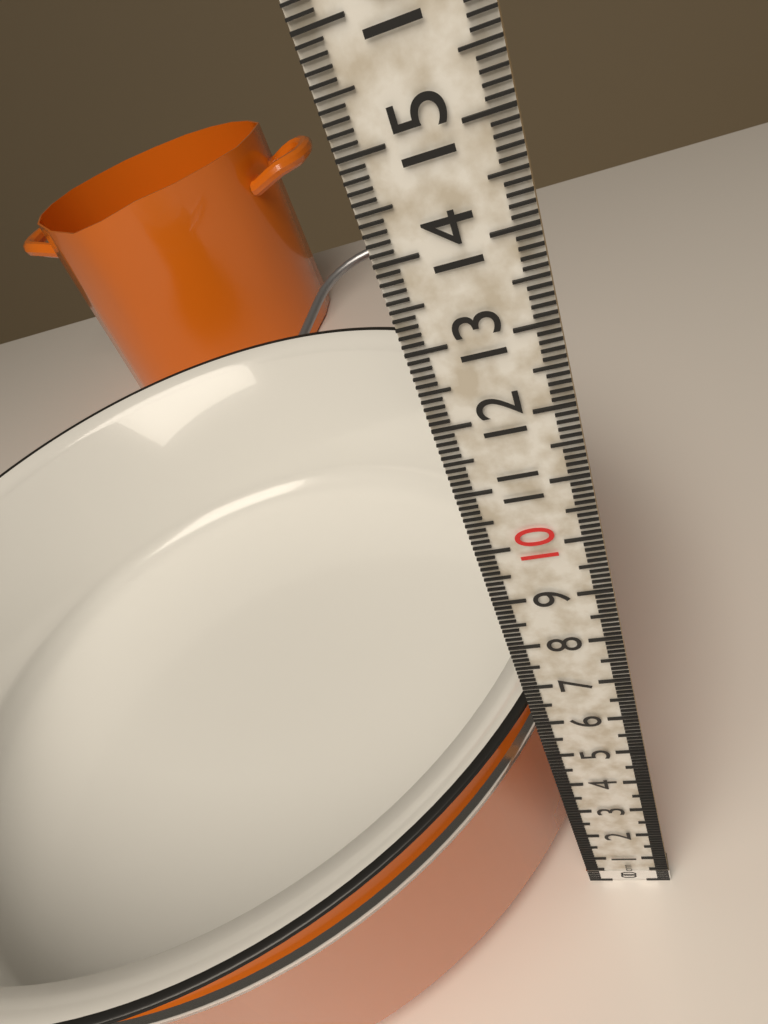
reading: 6.2 cm
